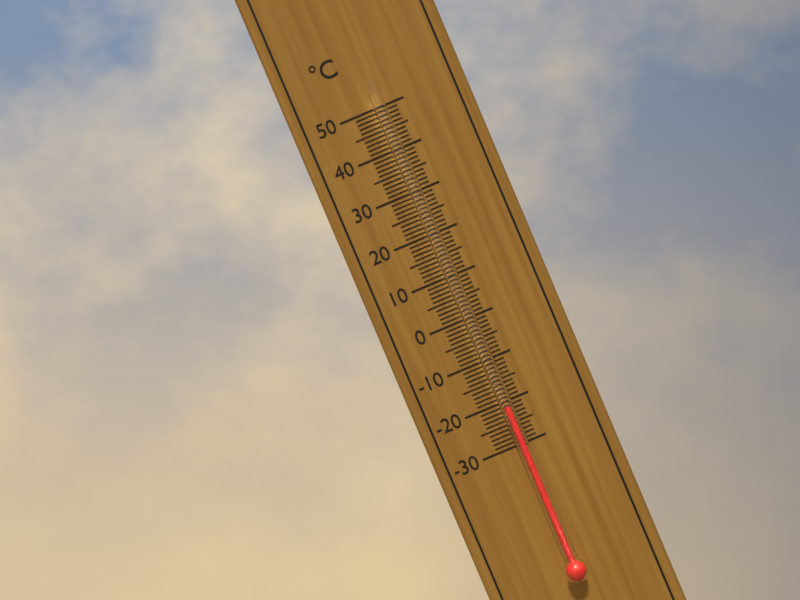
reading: -21 °C
